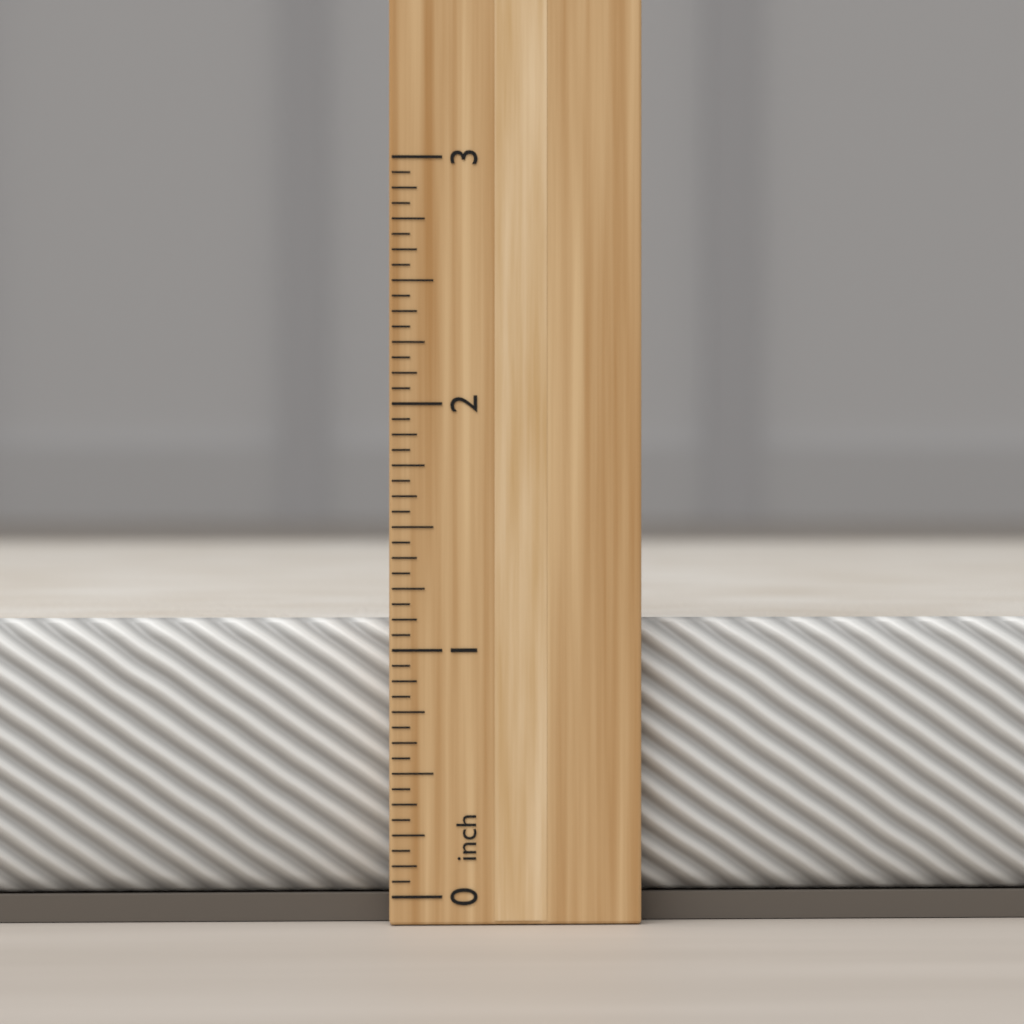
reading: 1.1250 inch
